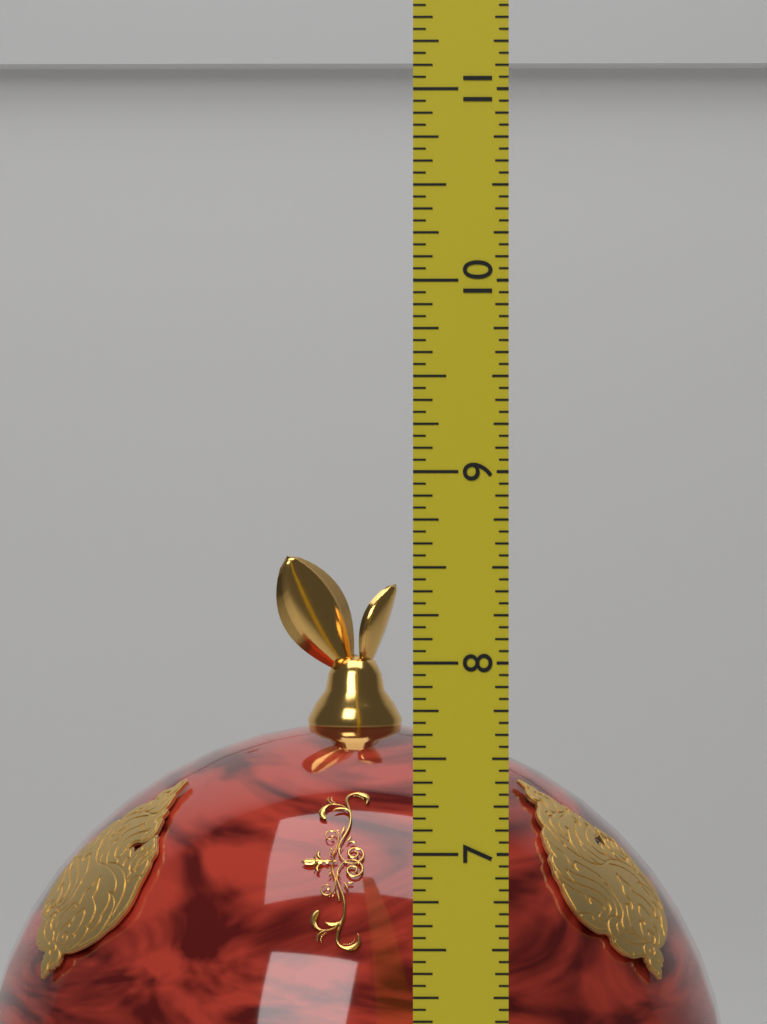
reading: 8.5000 (no unit)
